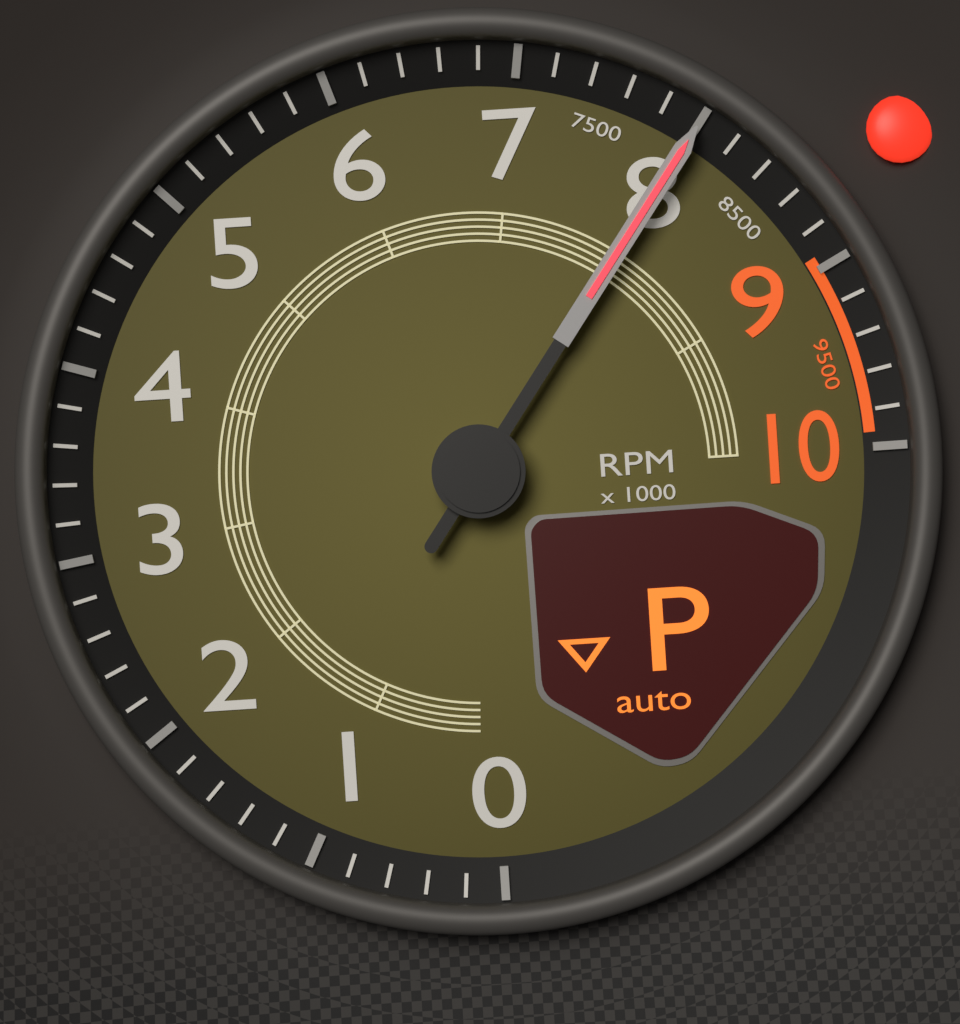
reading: 8000 RPM
